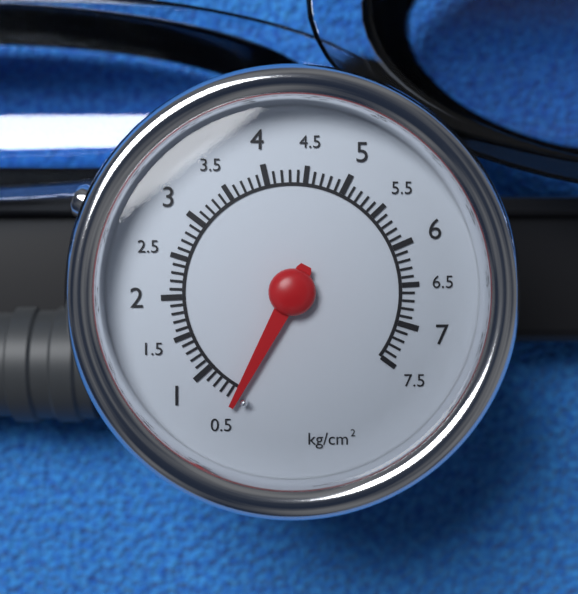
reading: 0.5 kg/cm²
